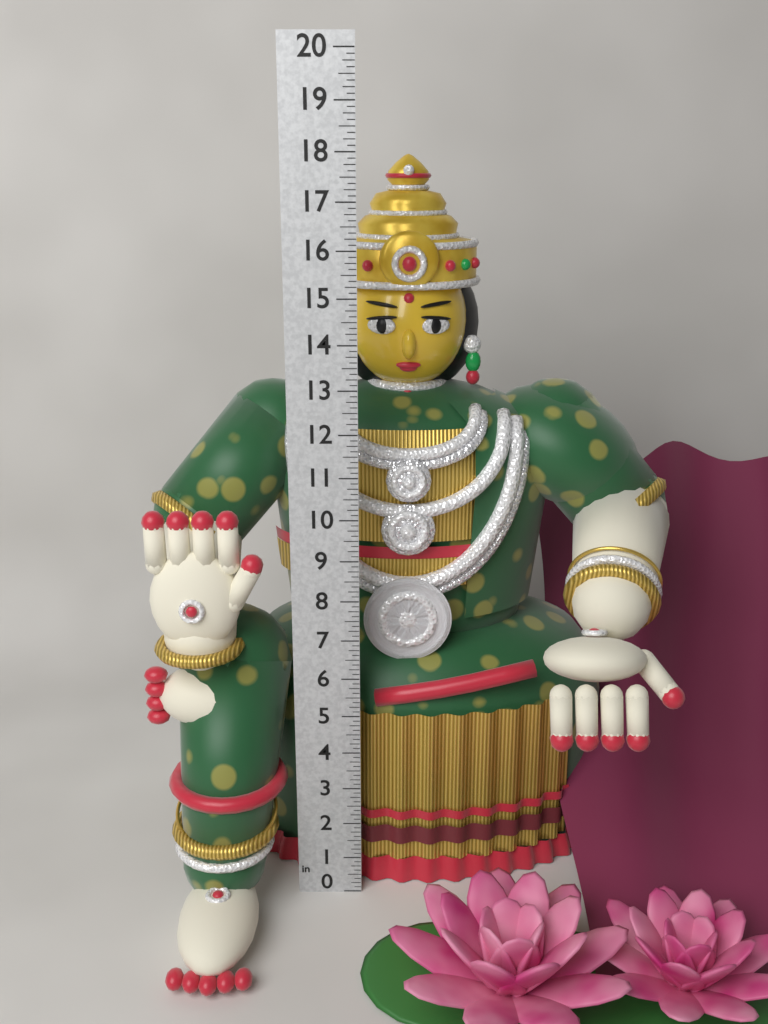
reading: 18.000 in
